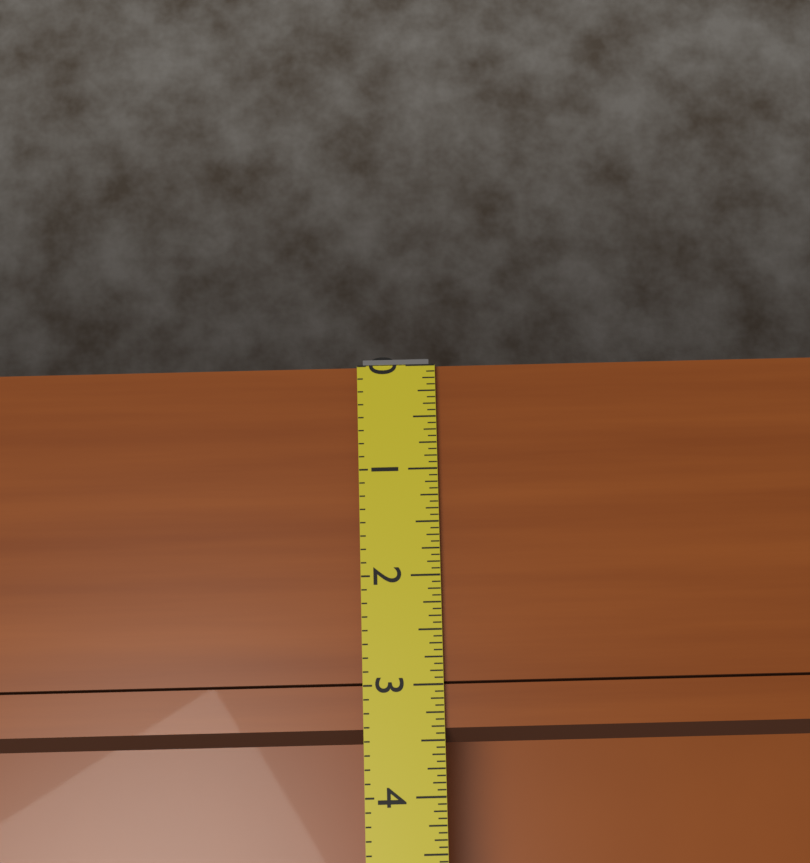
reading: 3.5625 (no unit)
